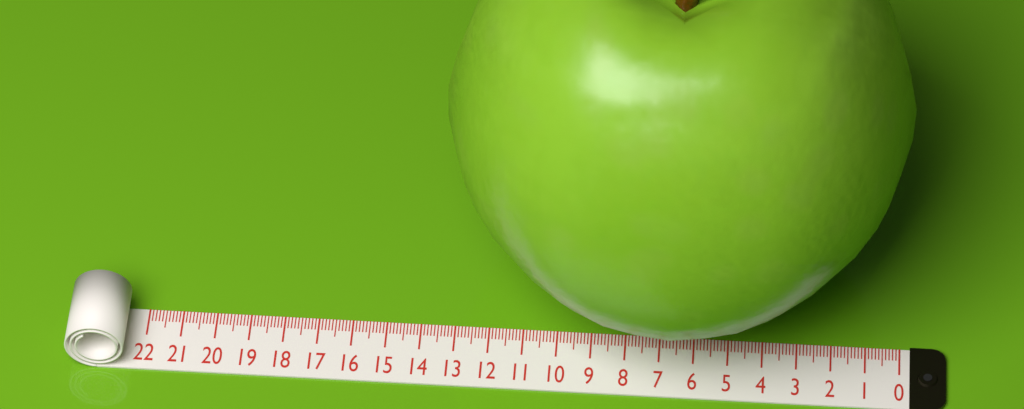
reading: 13.4 (no unit)
